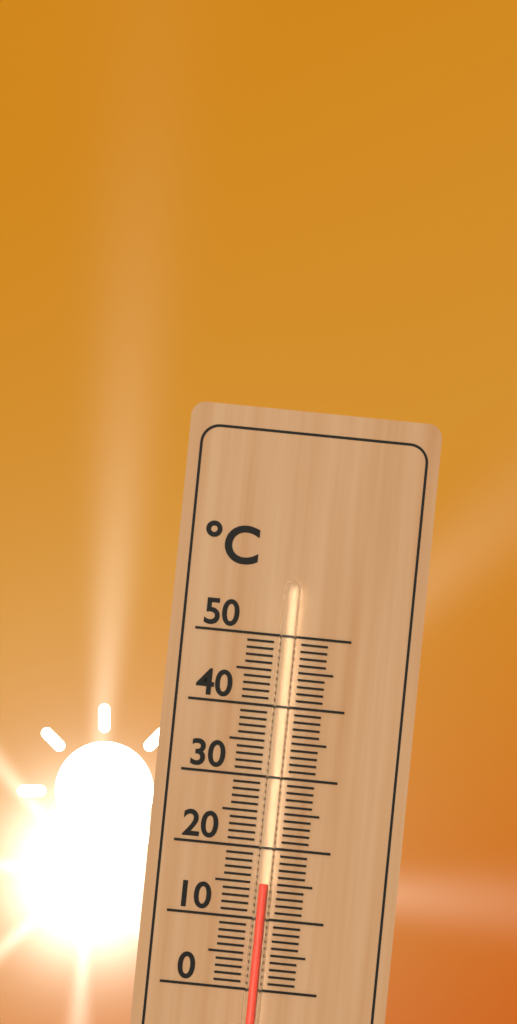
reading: 15 °C
